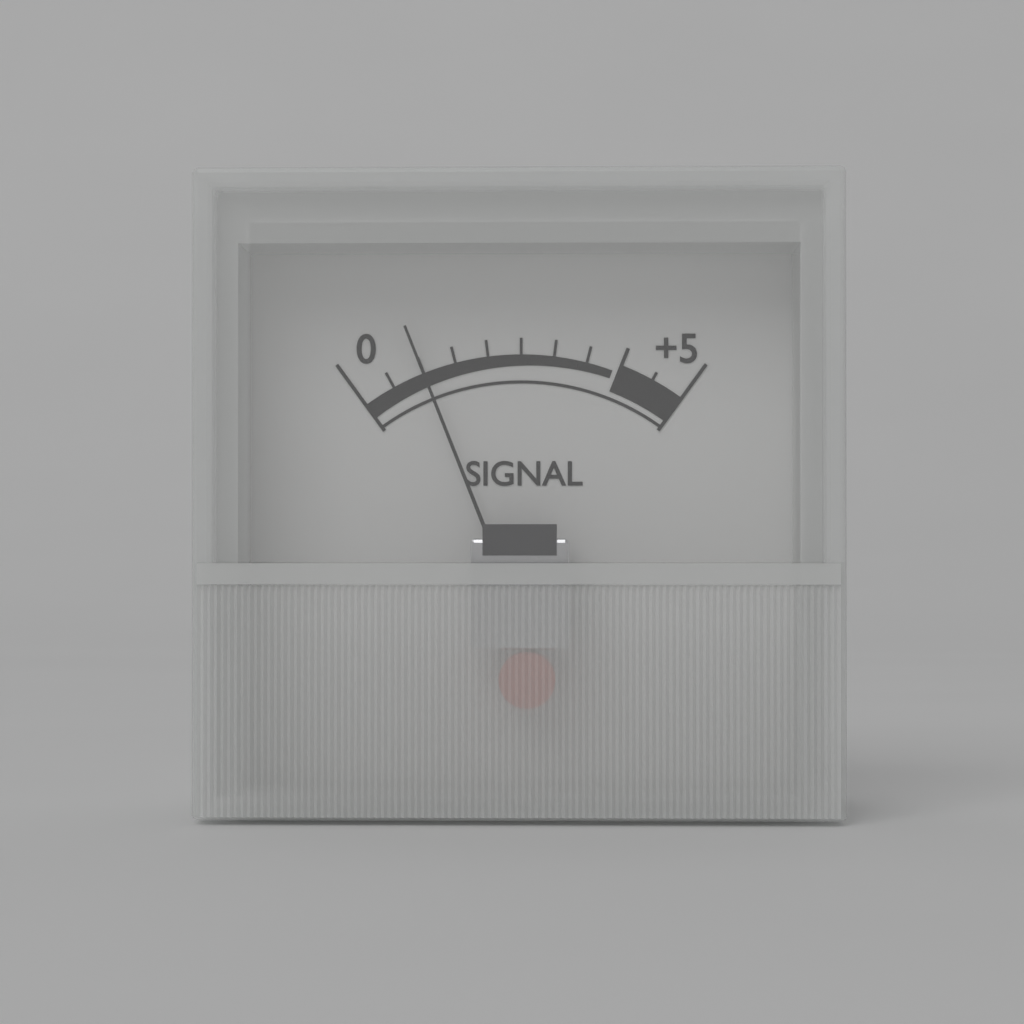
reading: 1.0 (no unit)
